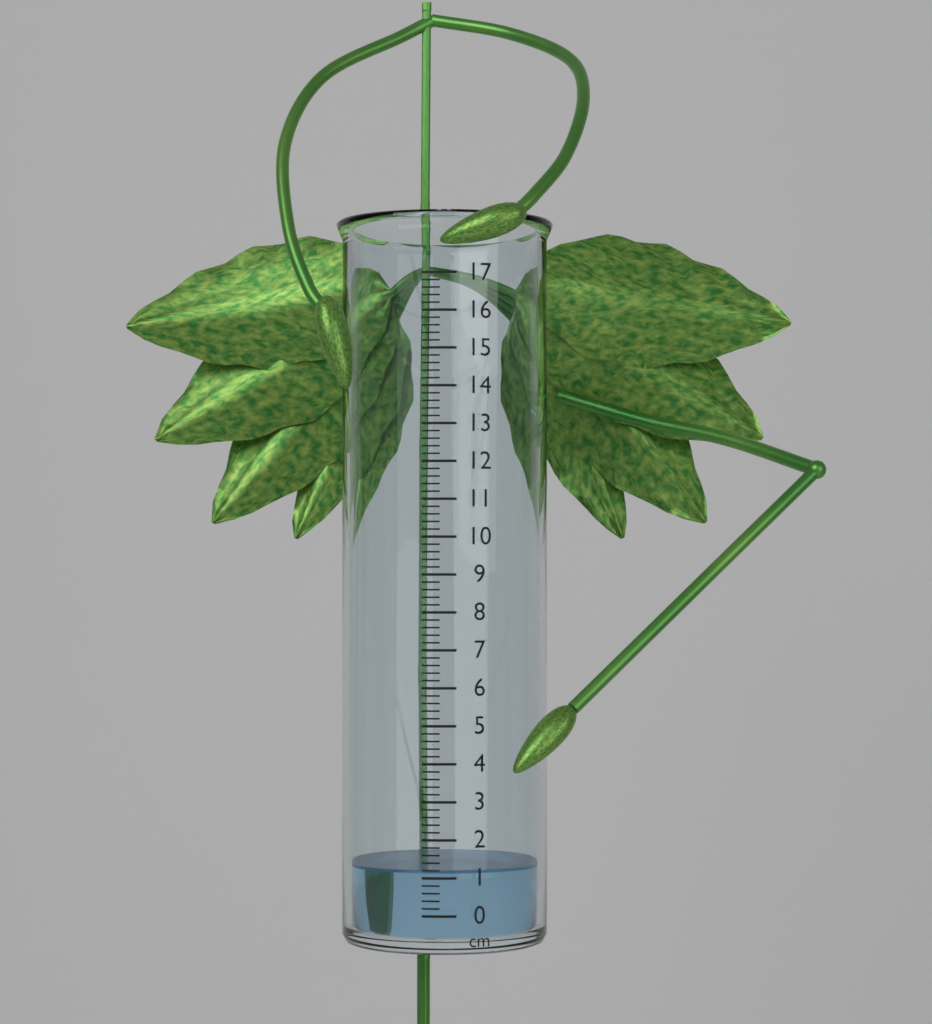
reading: 1.2 cm
